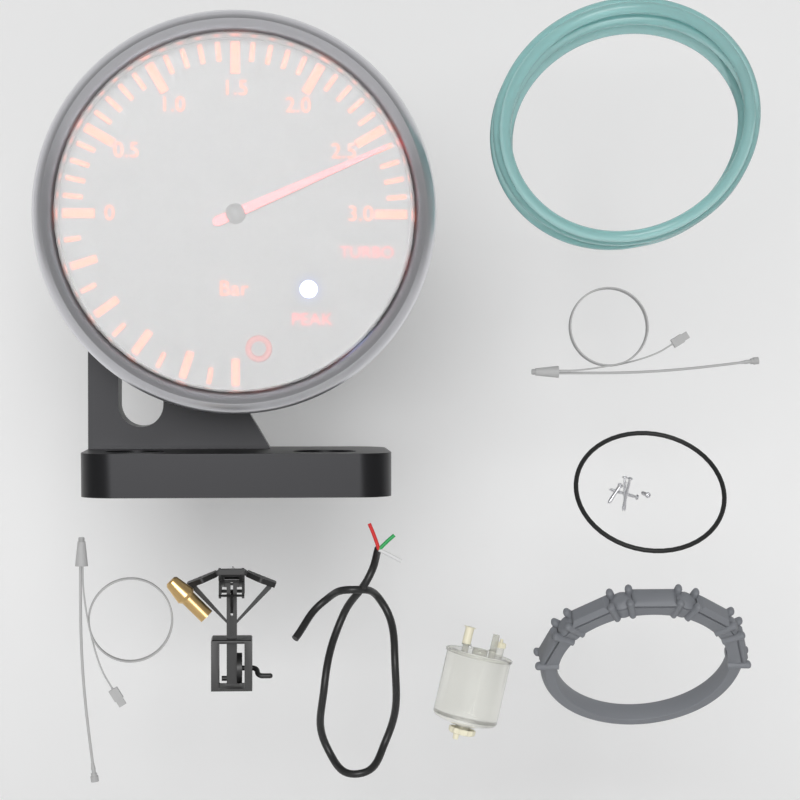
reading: 2.6 bar
